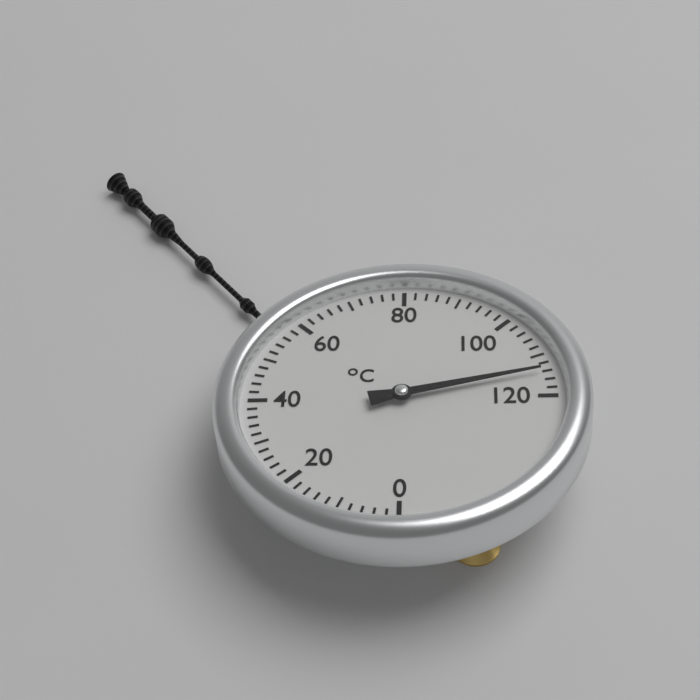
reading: 114 °C
